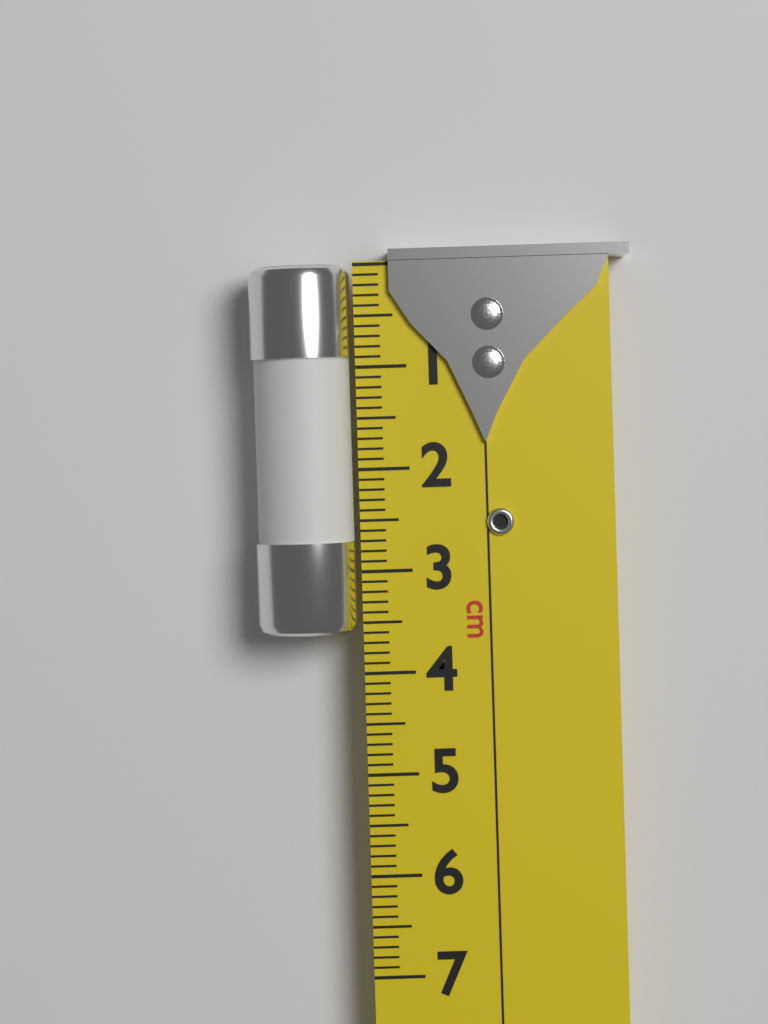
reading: 3.6 cm
